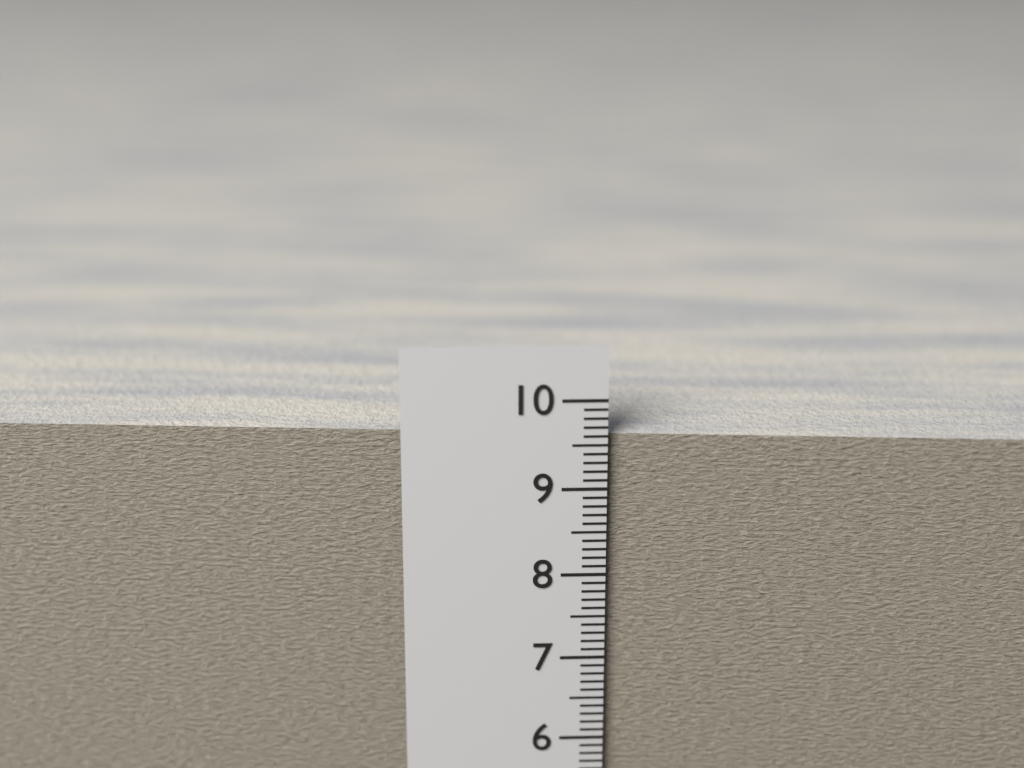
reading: 9.6 cm
